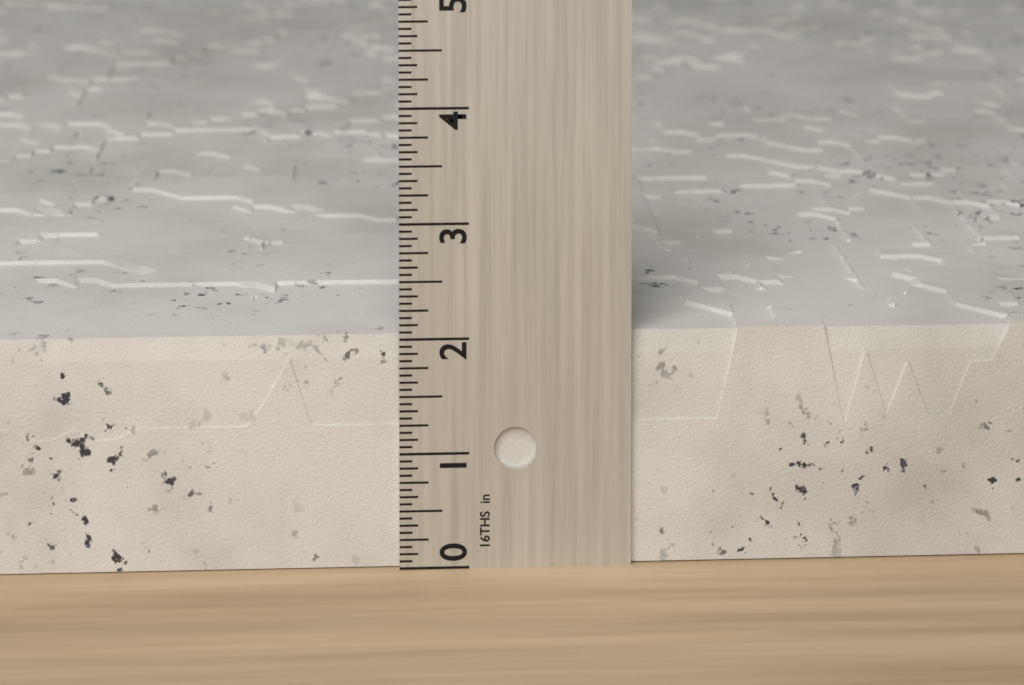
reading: 2.0625 in
